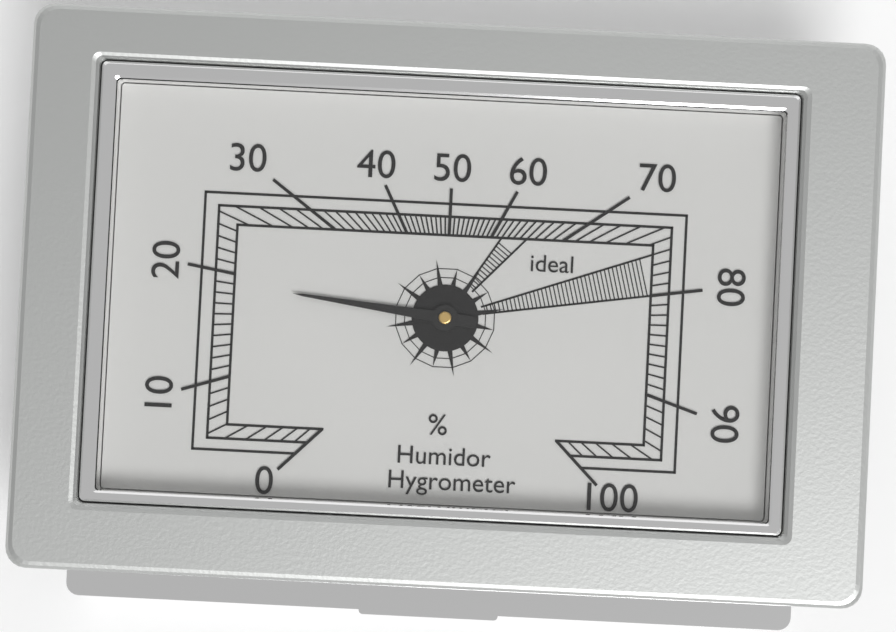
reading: 19 %
